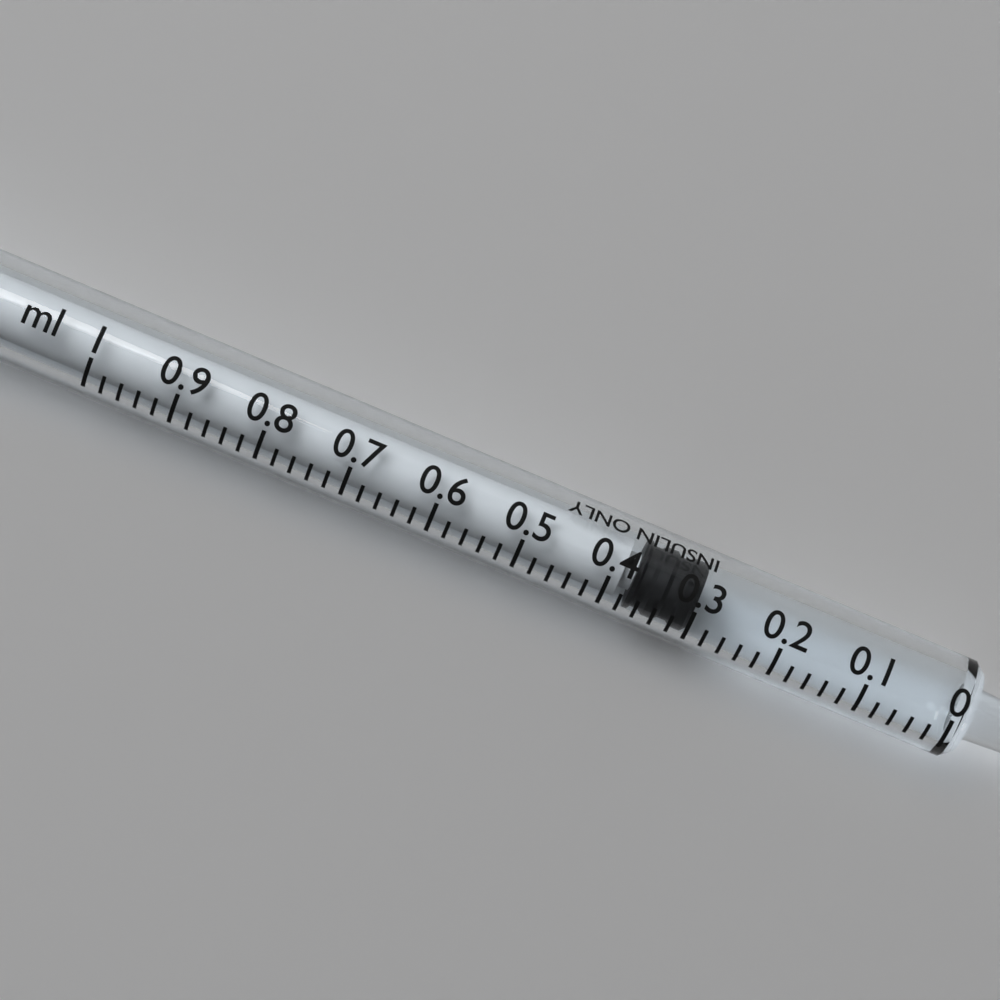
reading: 0.30 ml
